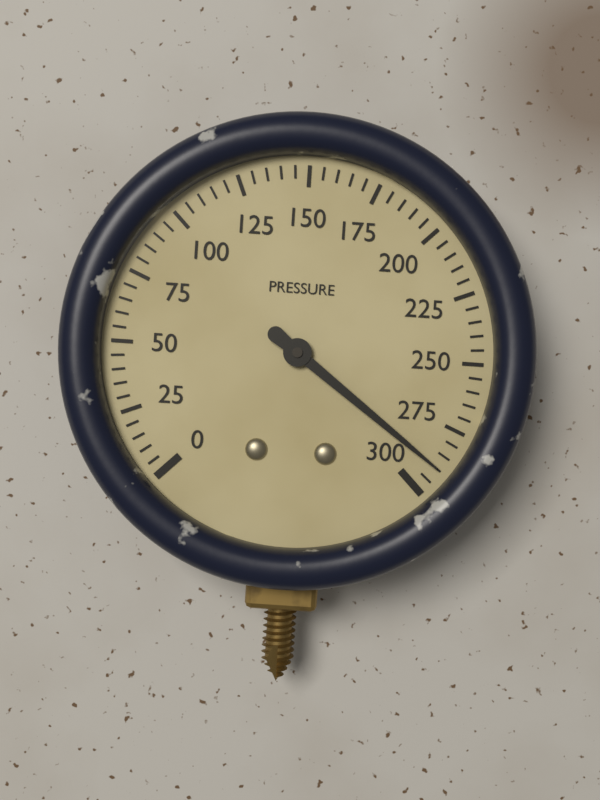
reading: 290 (no unit)
